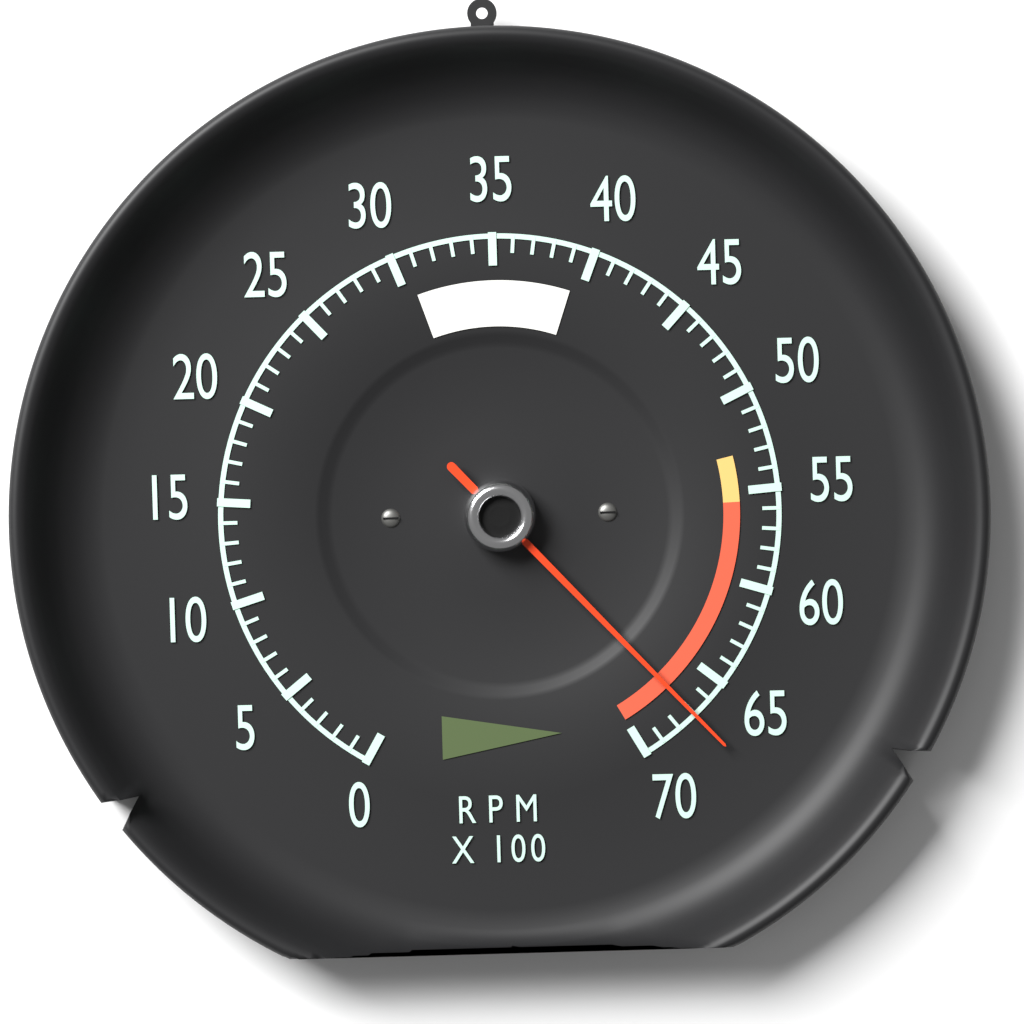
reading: 6700 RPM
